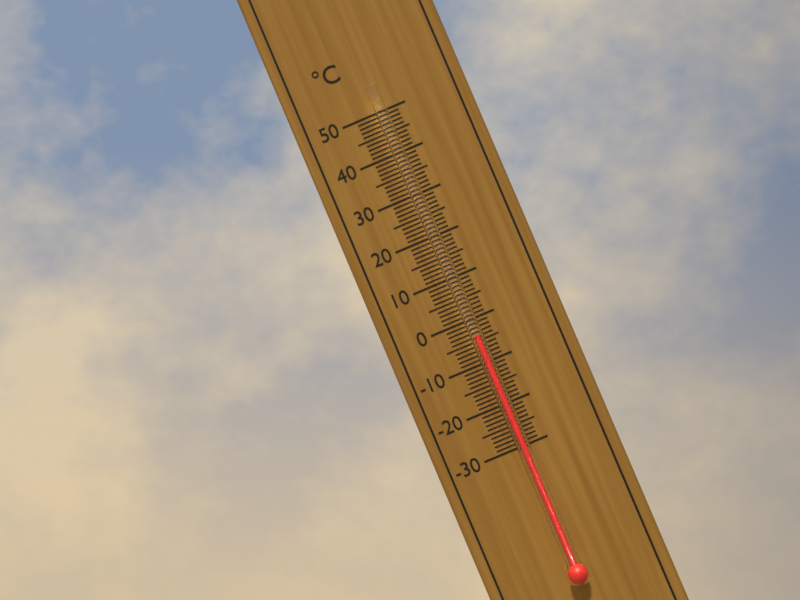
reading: -4 °C
